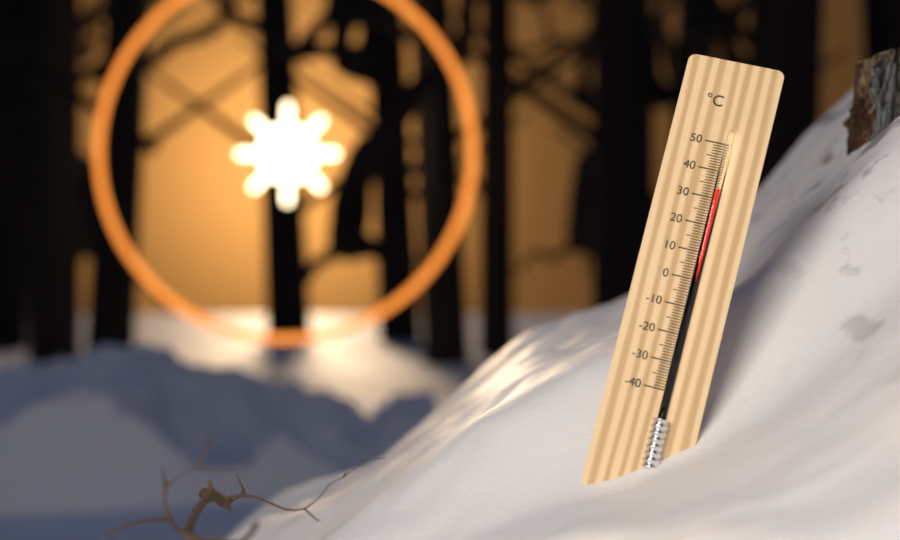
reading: 33 °C
